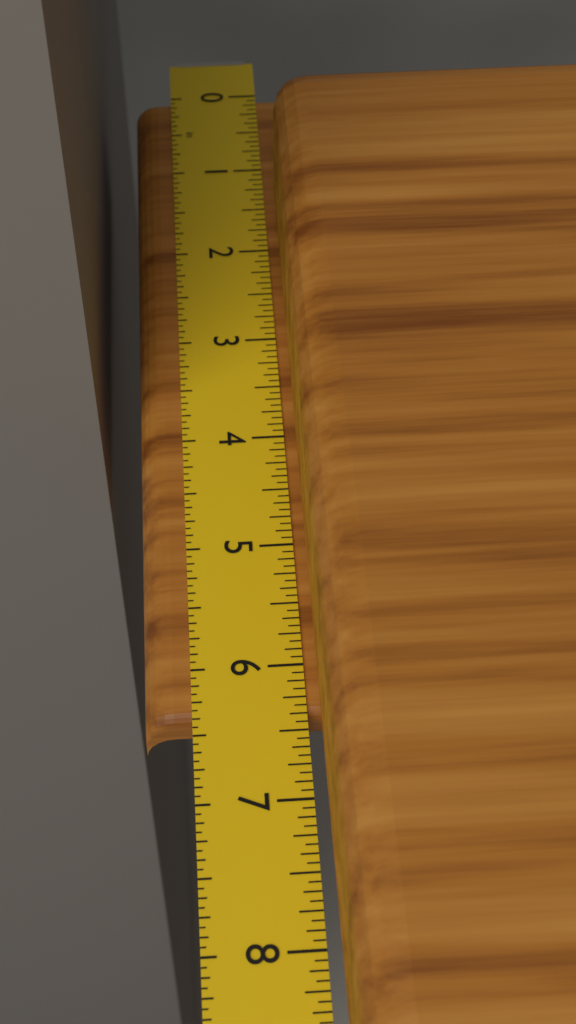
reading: 6.3750 in
